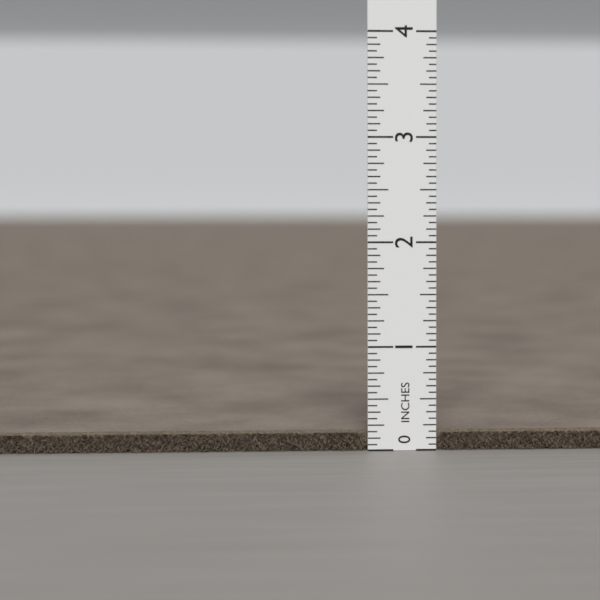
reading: 0.1875 in
